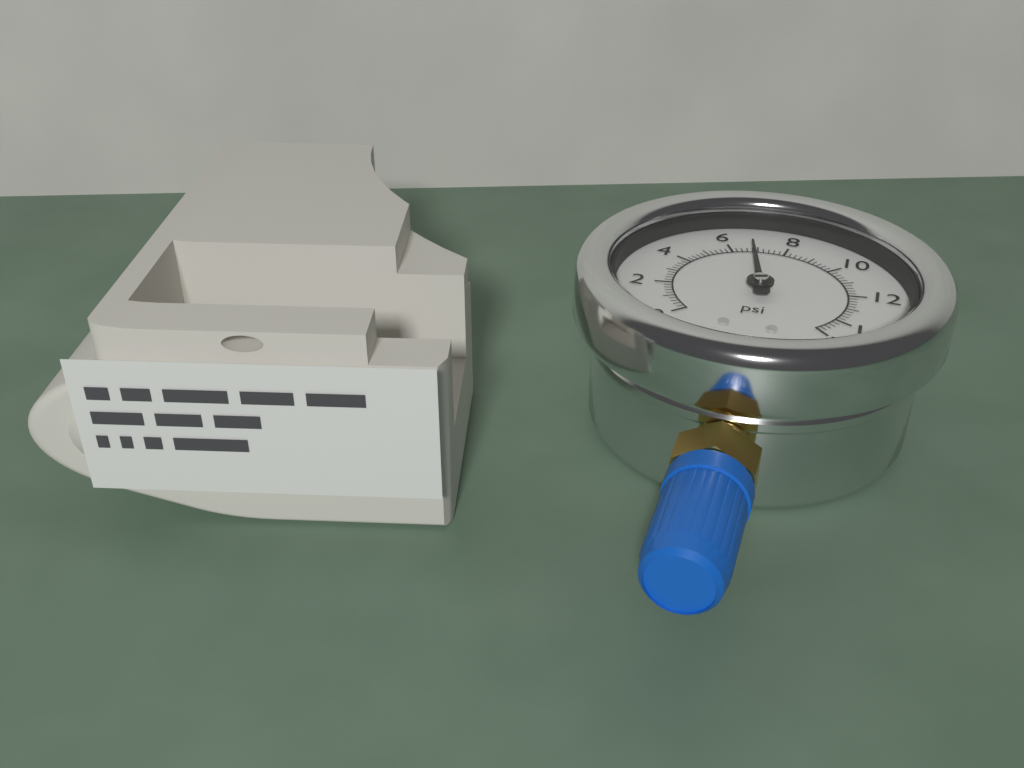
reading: 6.8 psi
